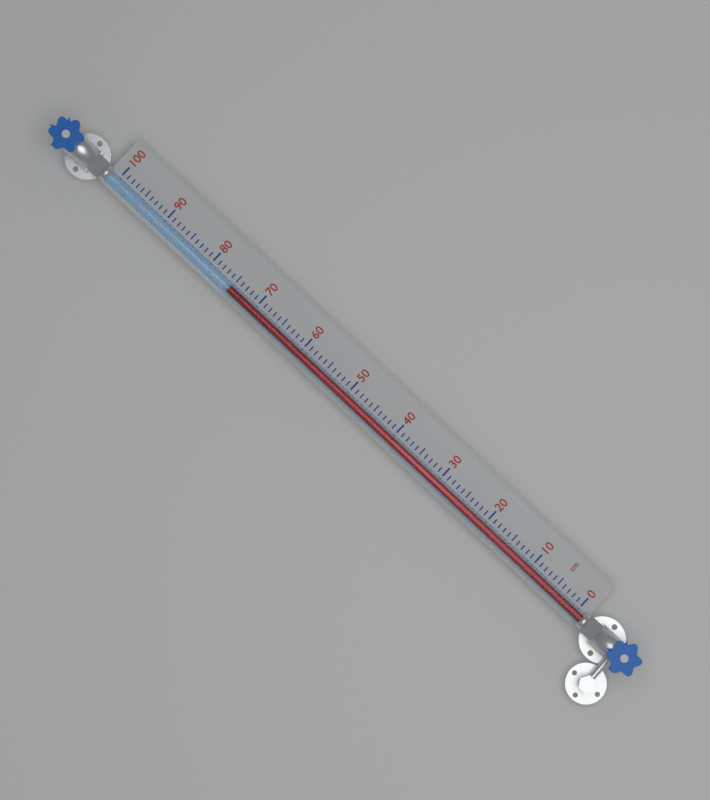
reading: 75 cm
